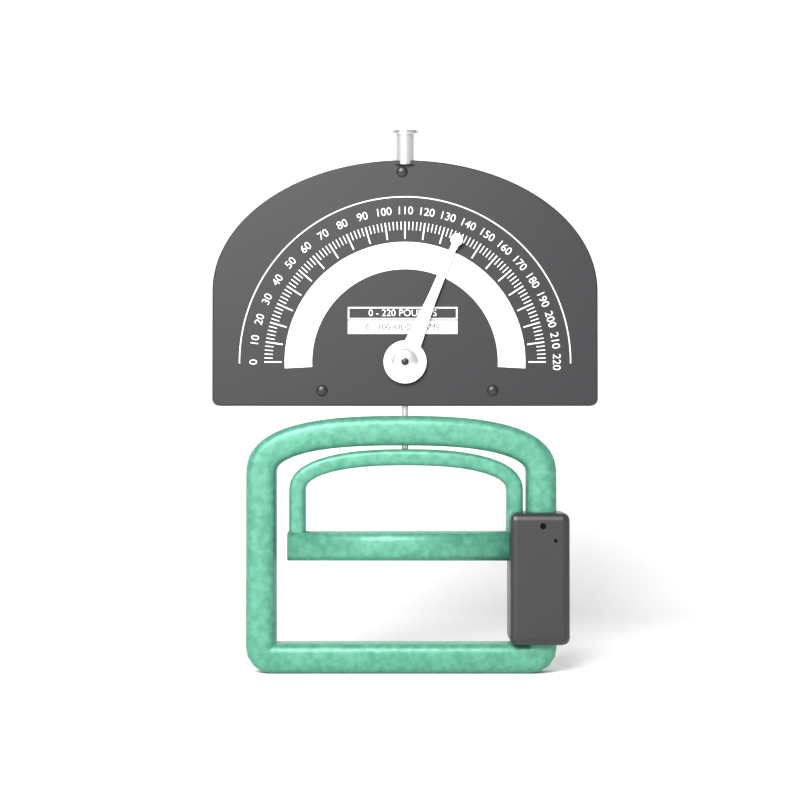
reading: 138 lb
